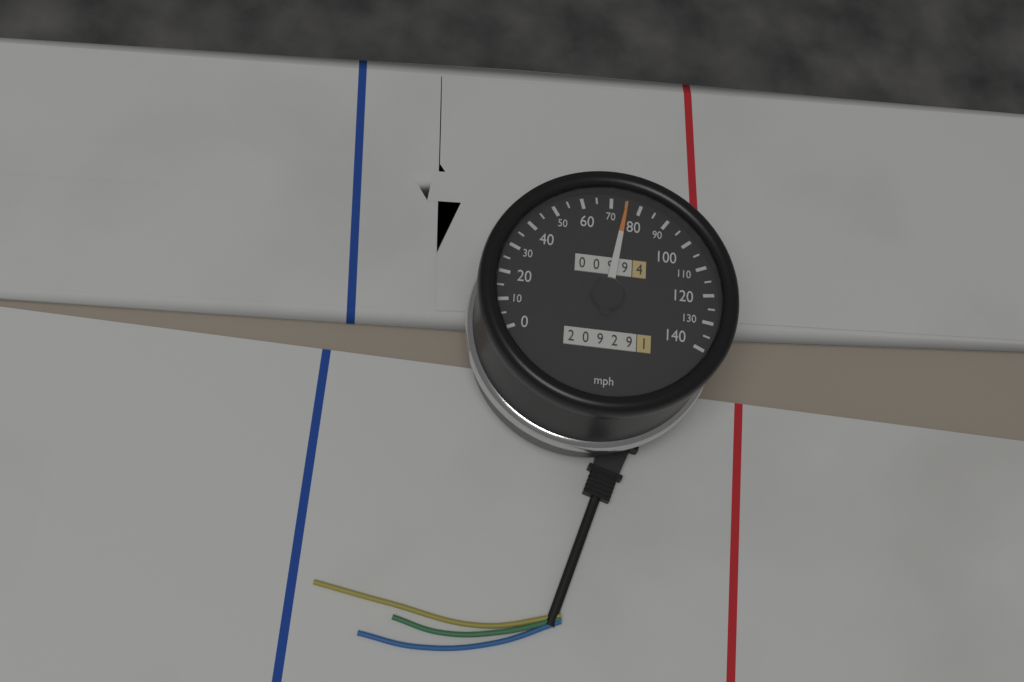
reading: 75 mph
